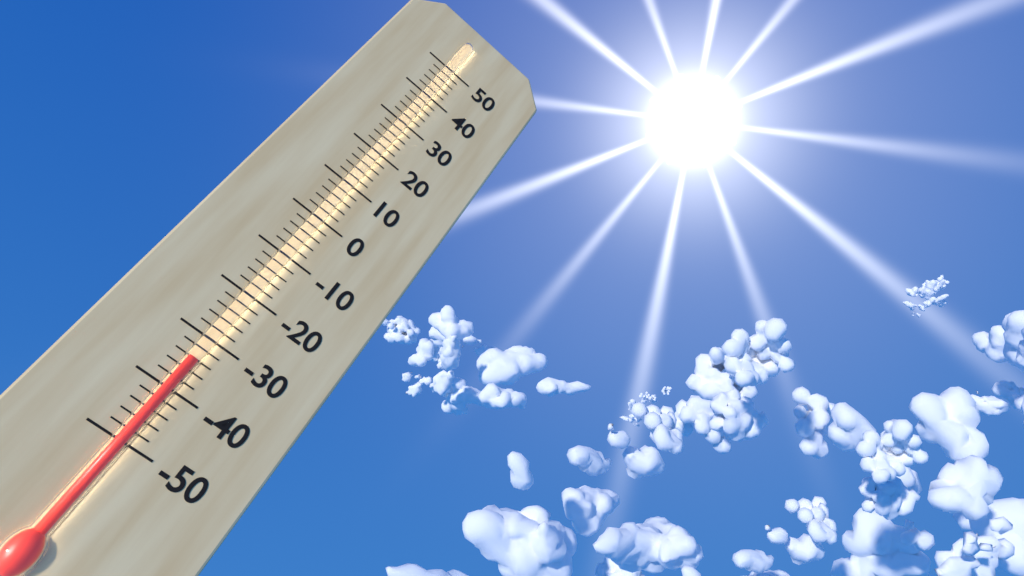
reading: -34 (no unit)
